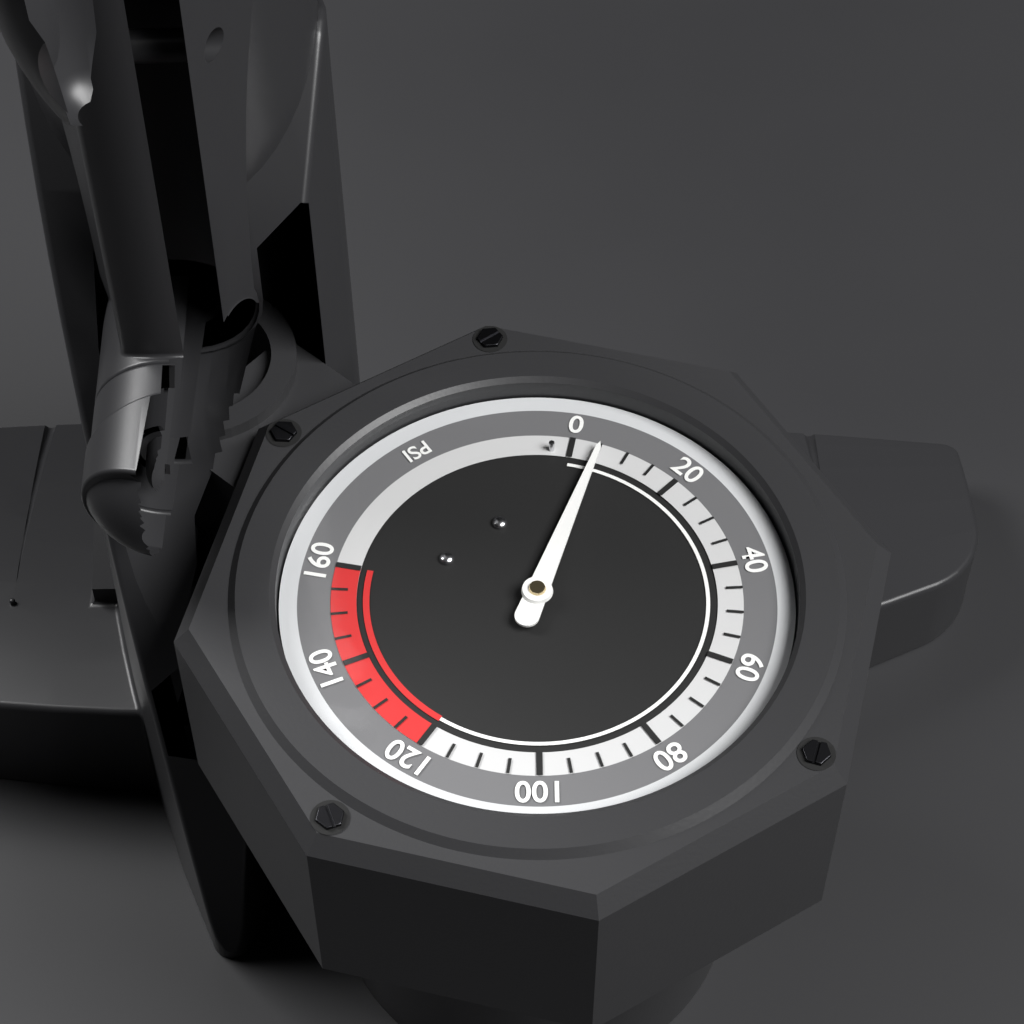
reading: 5 psi
